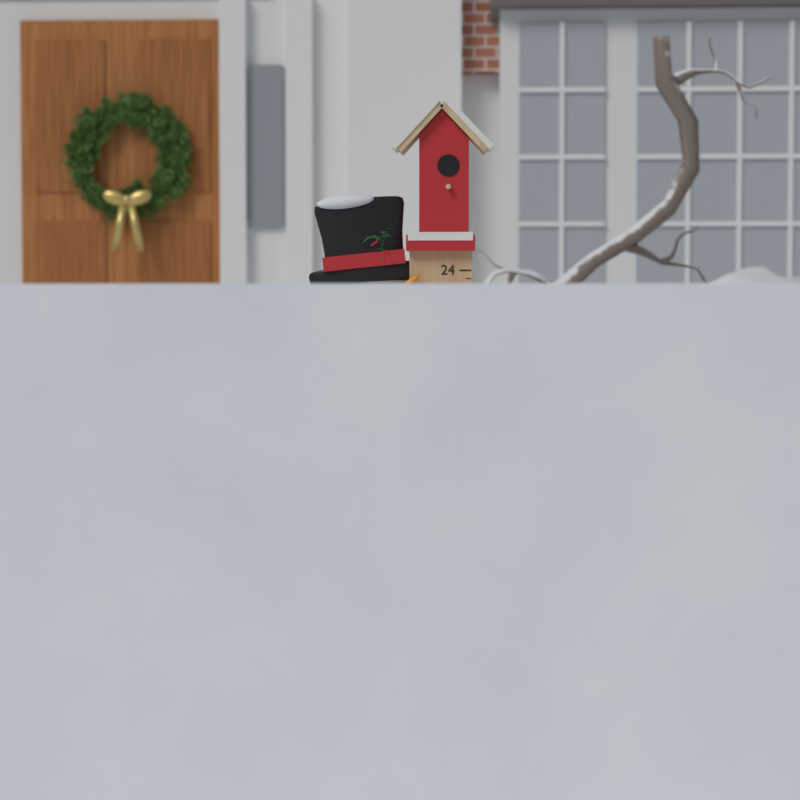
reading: 22.5 (no unit)
